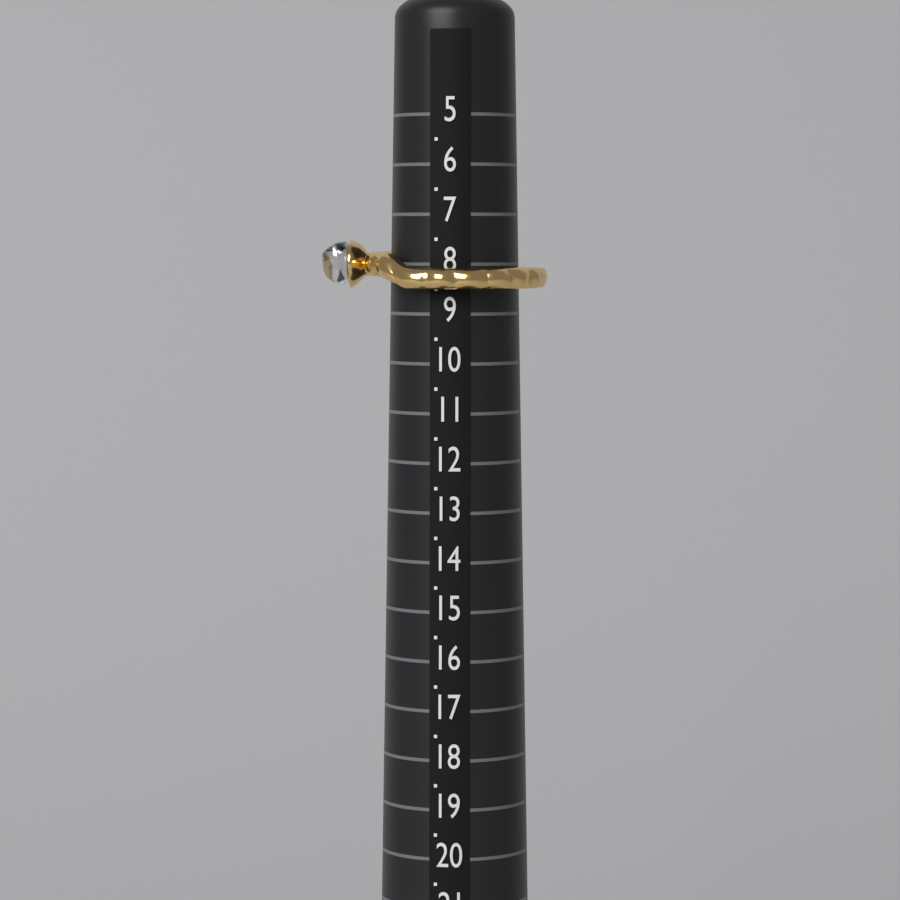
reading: 8.5 (no unit)
